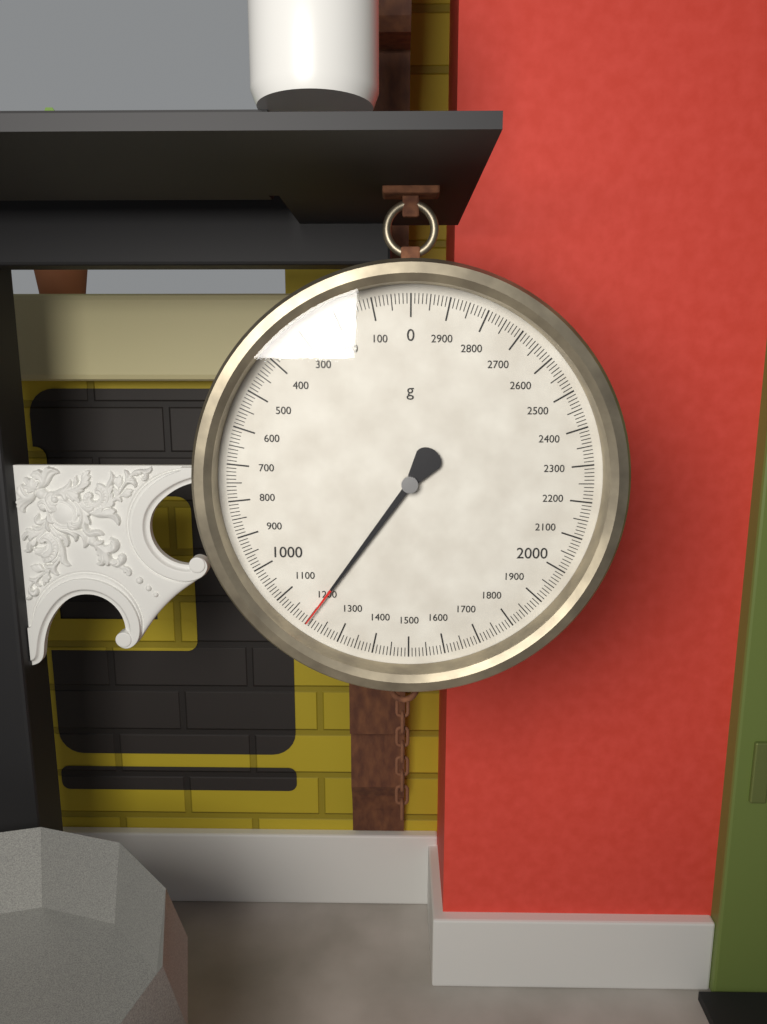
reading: 1200 g
